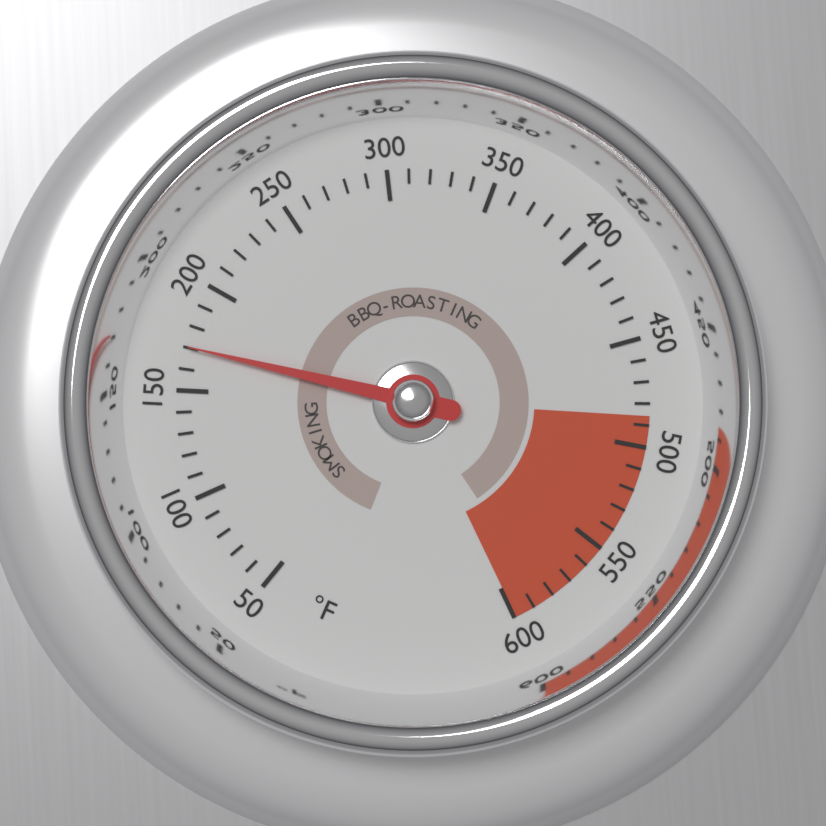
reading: 170 °F
